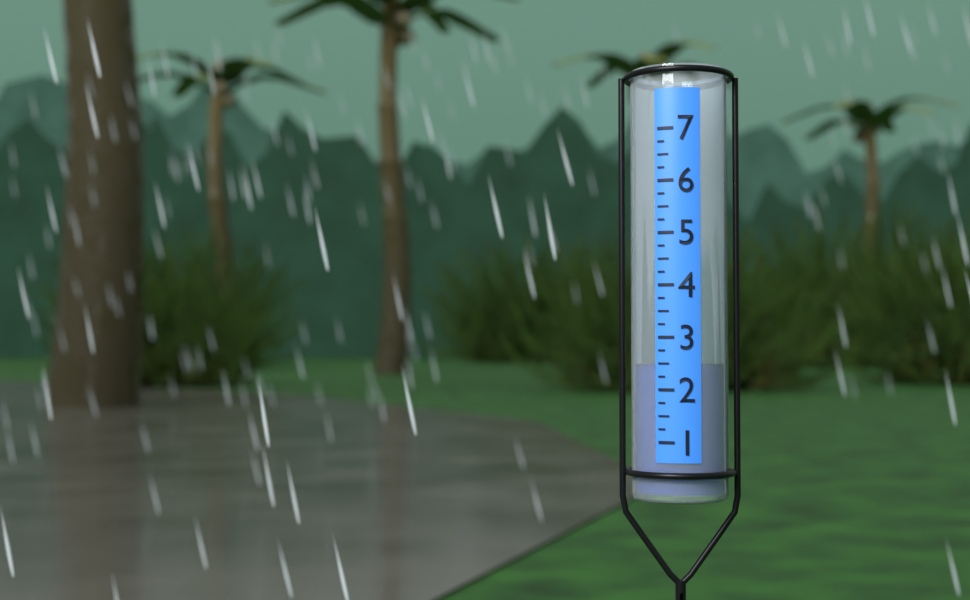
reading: 2.50 (no unit)
